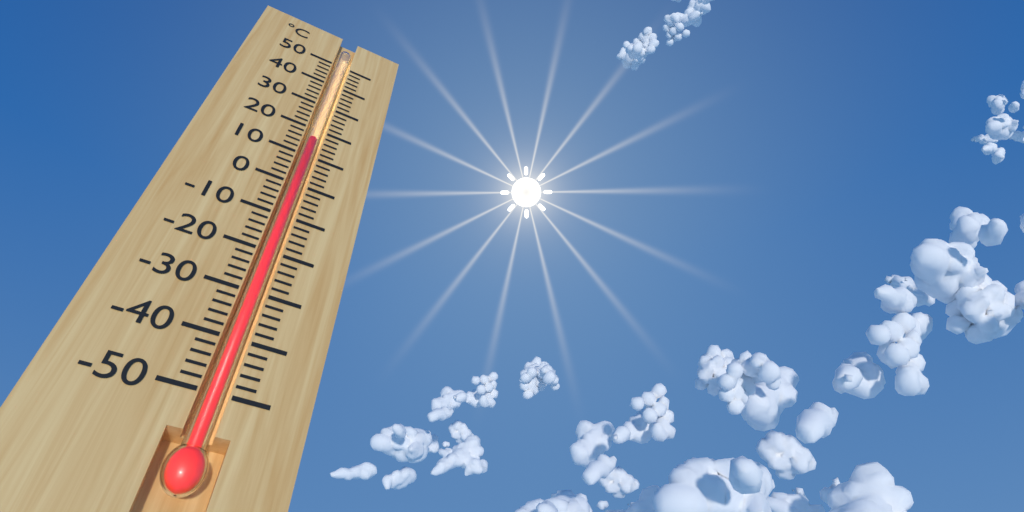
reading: 16 °C
